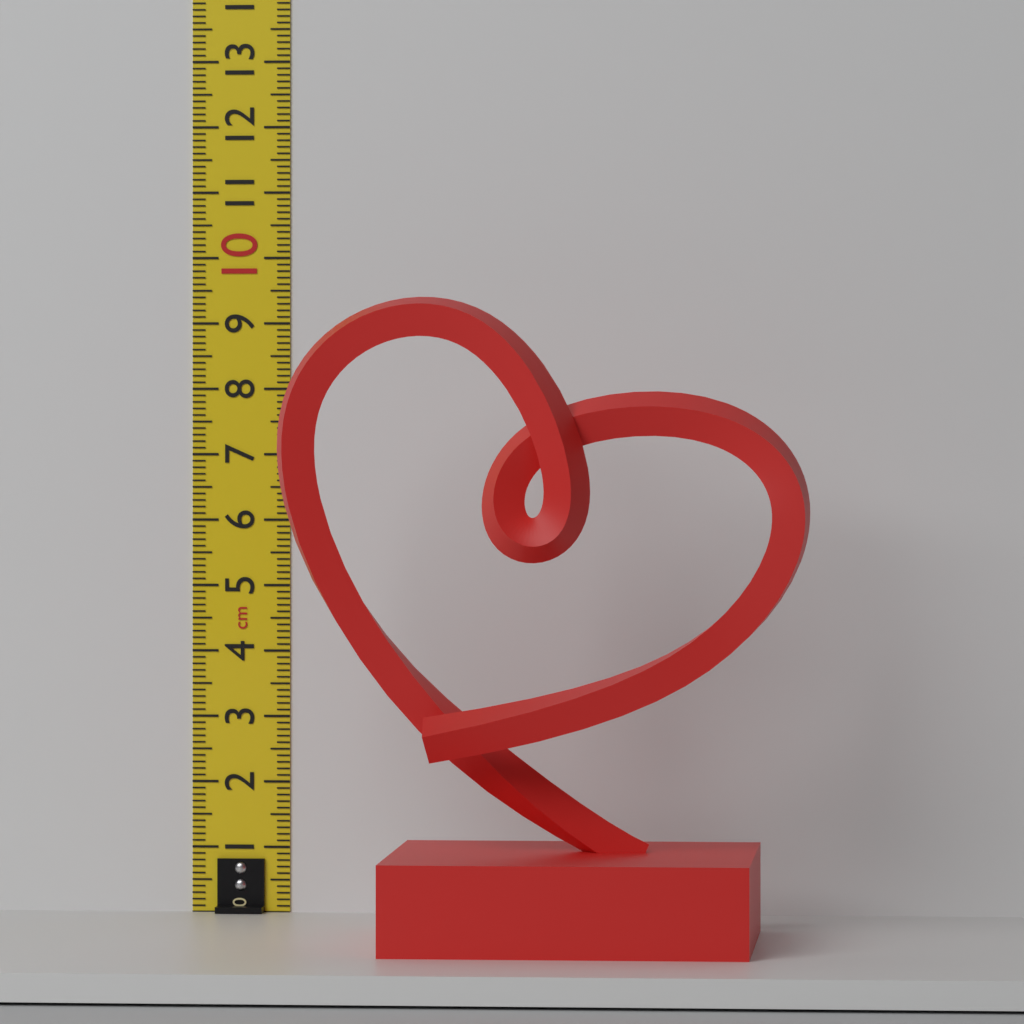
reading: 9.3 cm
